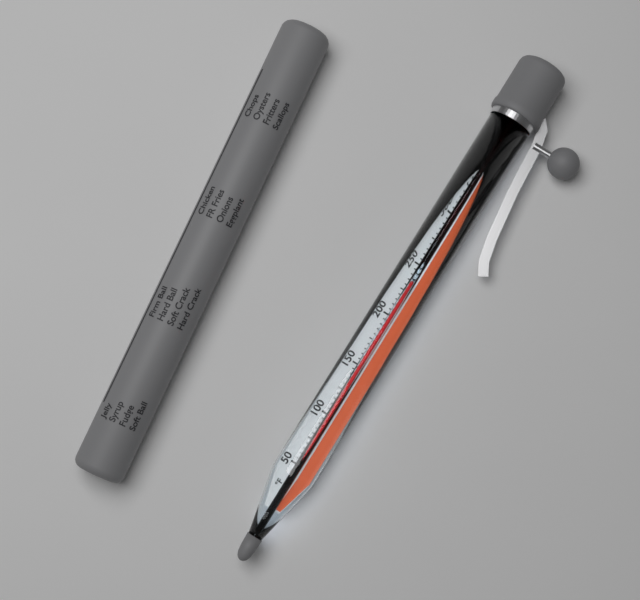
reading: 235 °F
